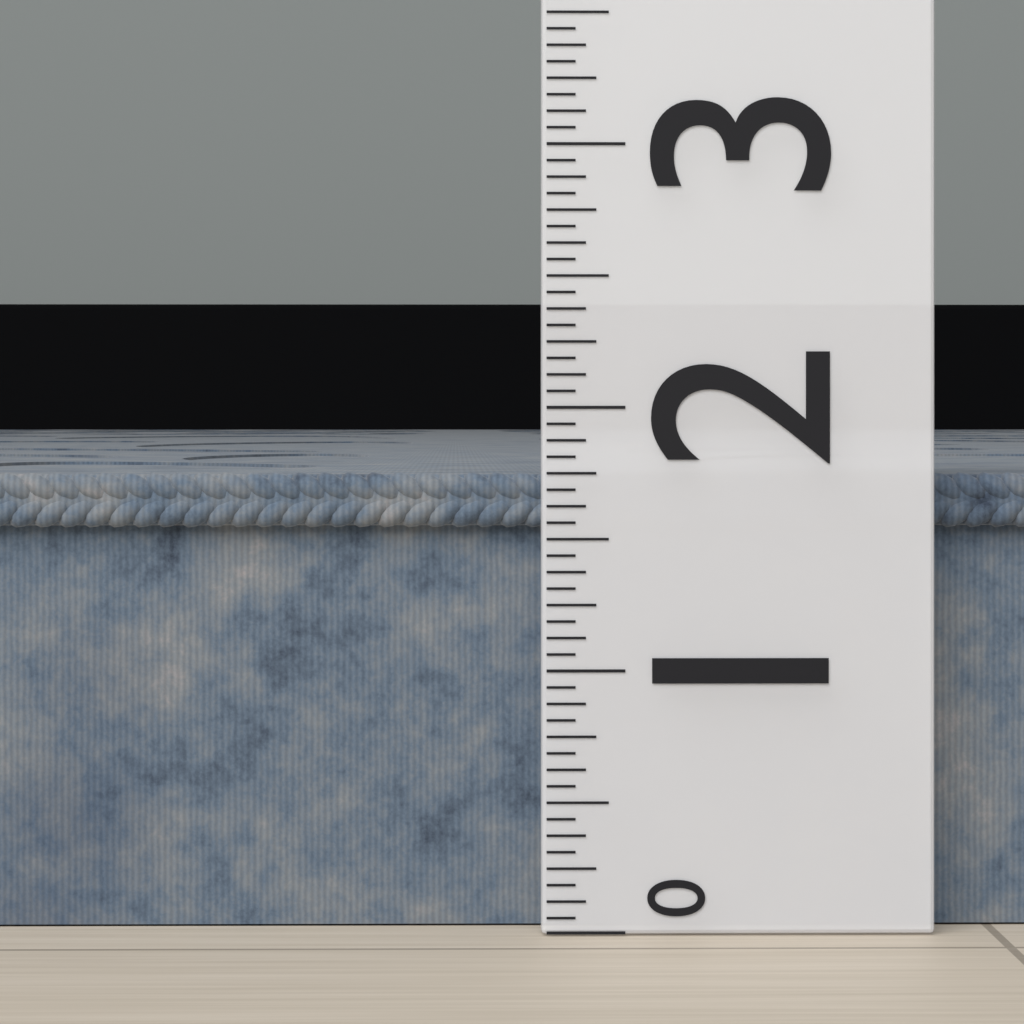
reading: 1.7500 (no unit)
